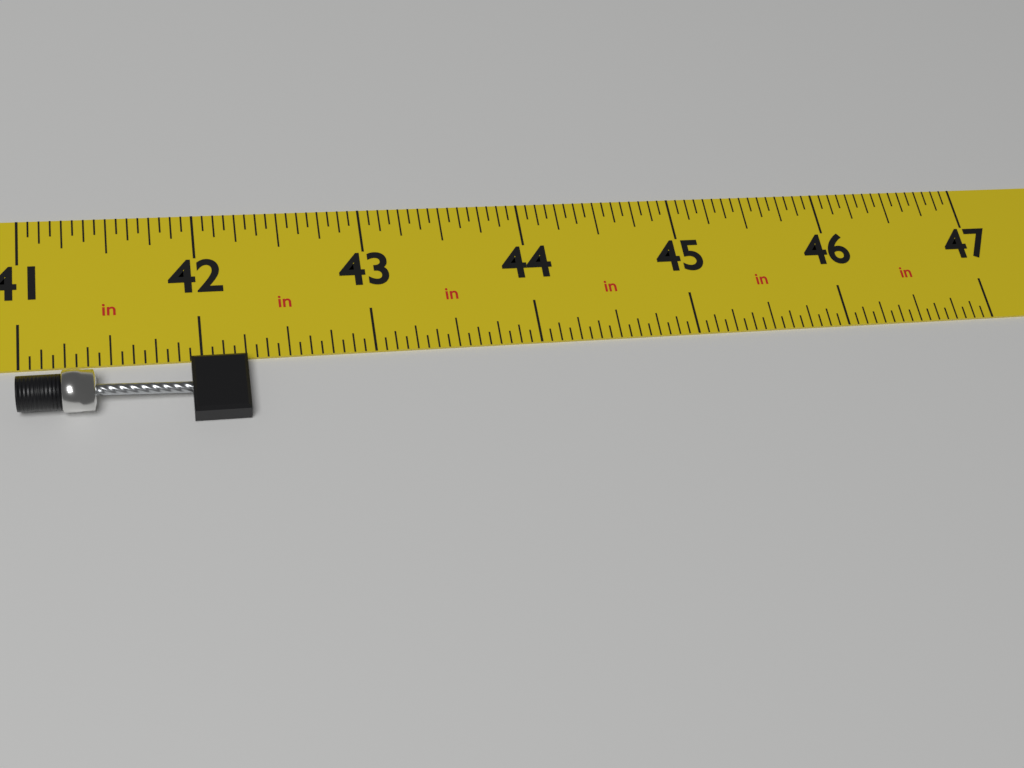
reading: 42.2500 in
